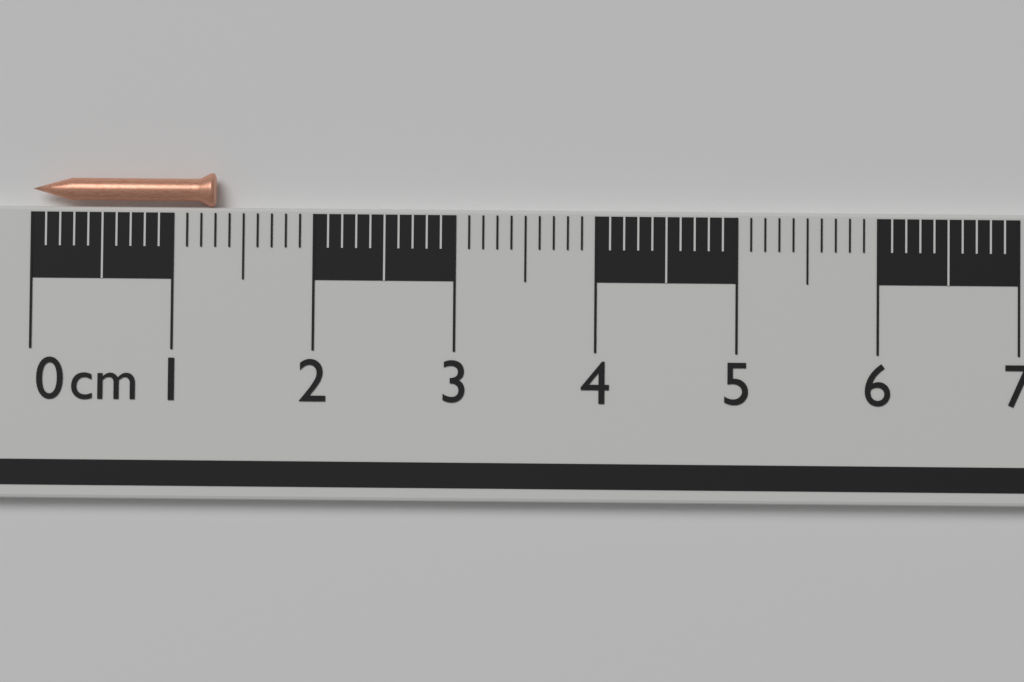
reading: 1.3 cm
